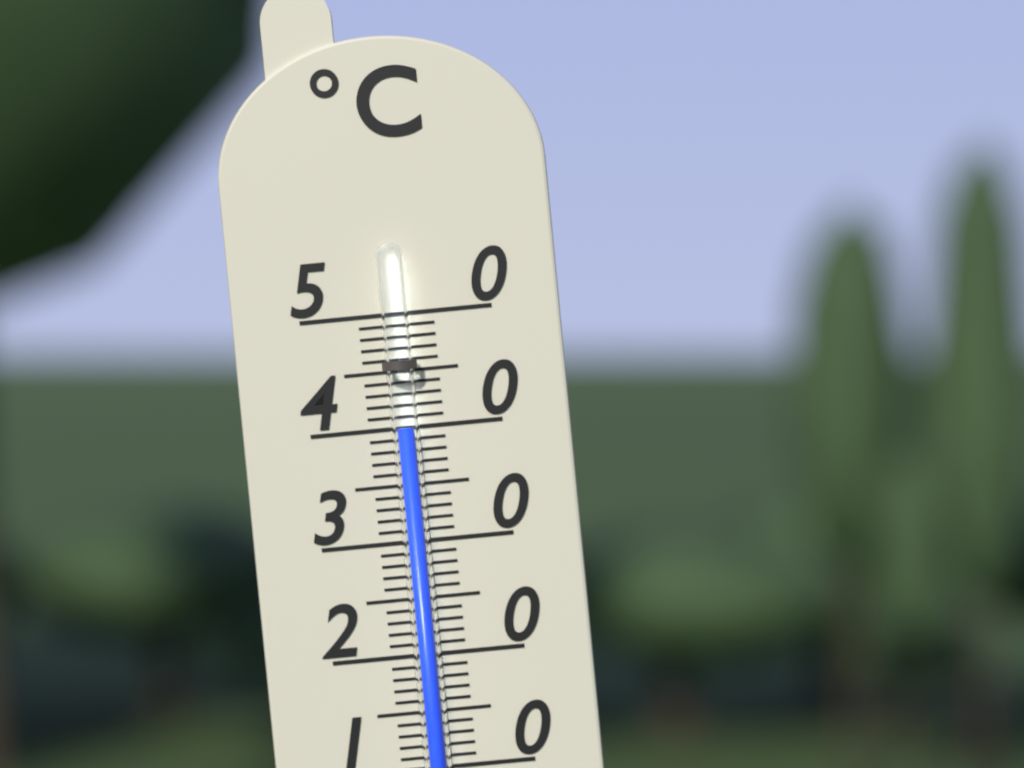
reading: 40 °C
